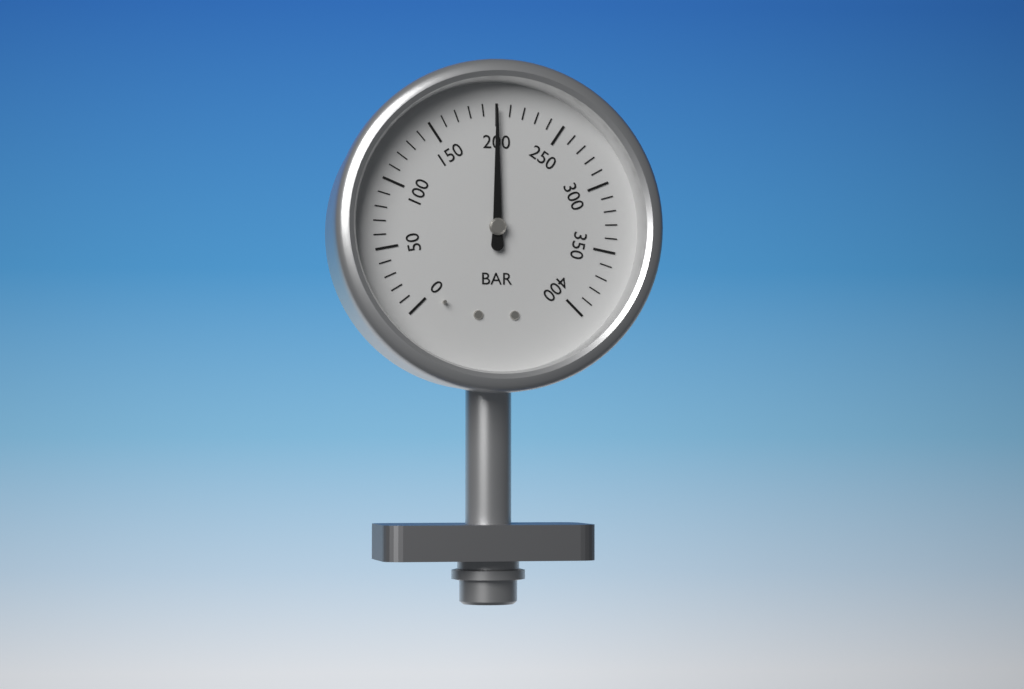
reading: 200 bar
